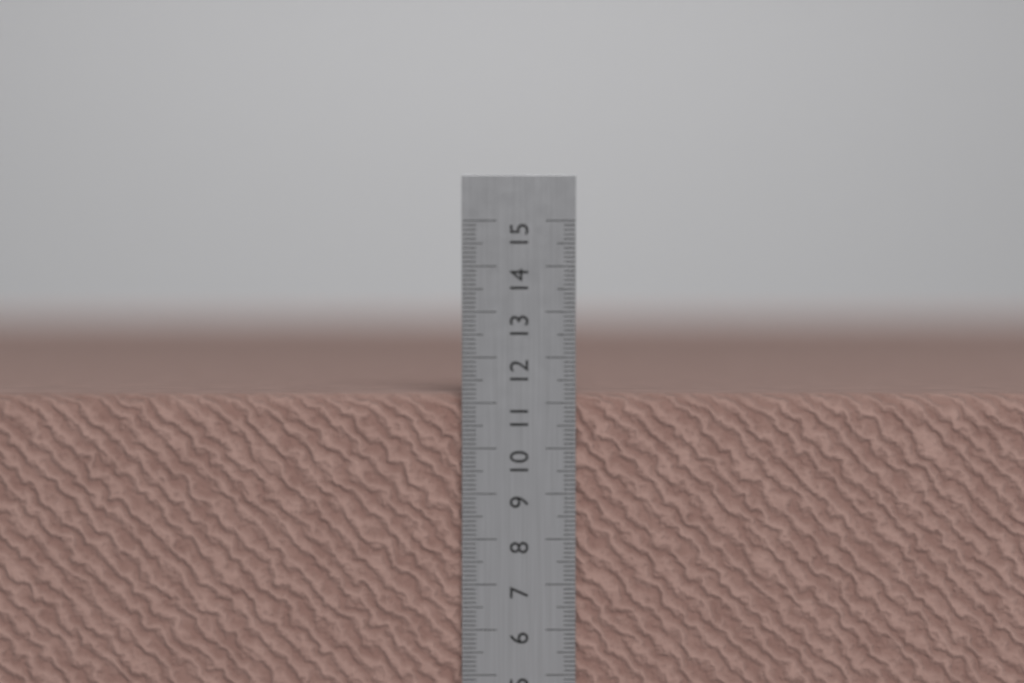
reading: 11.2 cm
